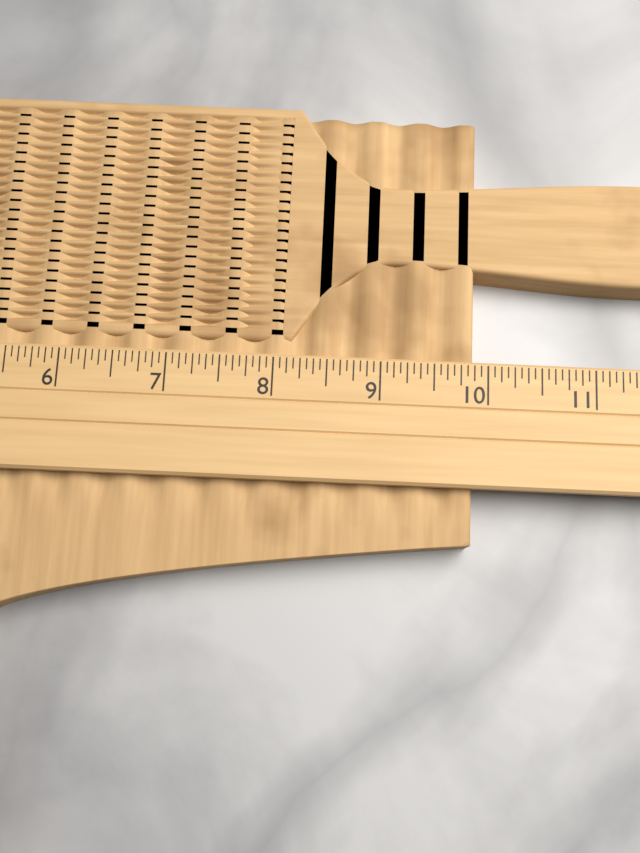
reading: 9.8750 (no unit)
